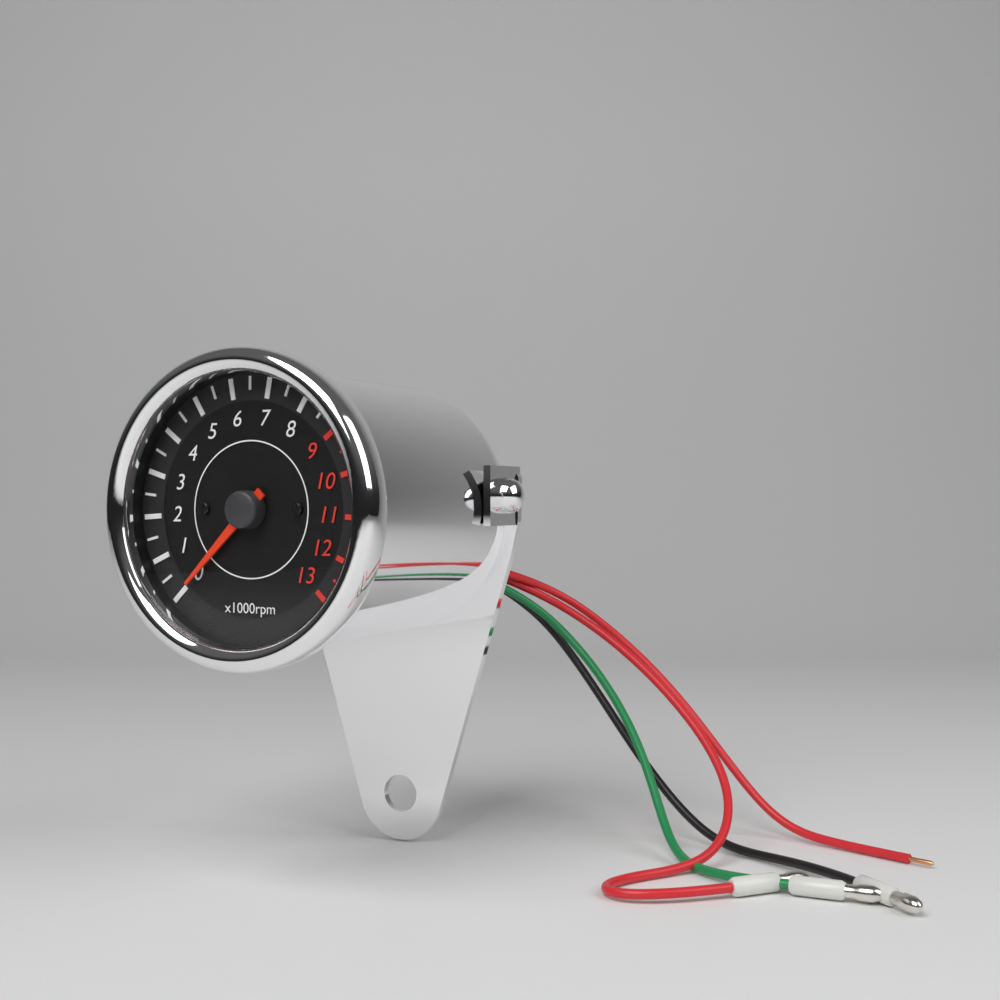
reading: 0 rpm
